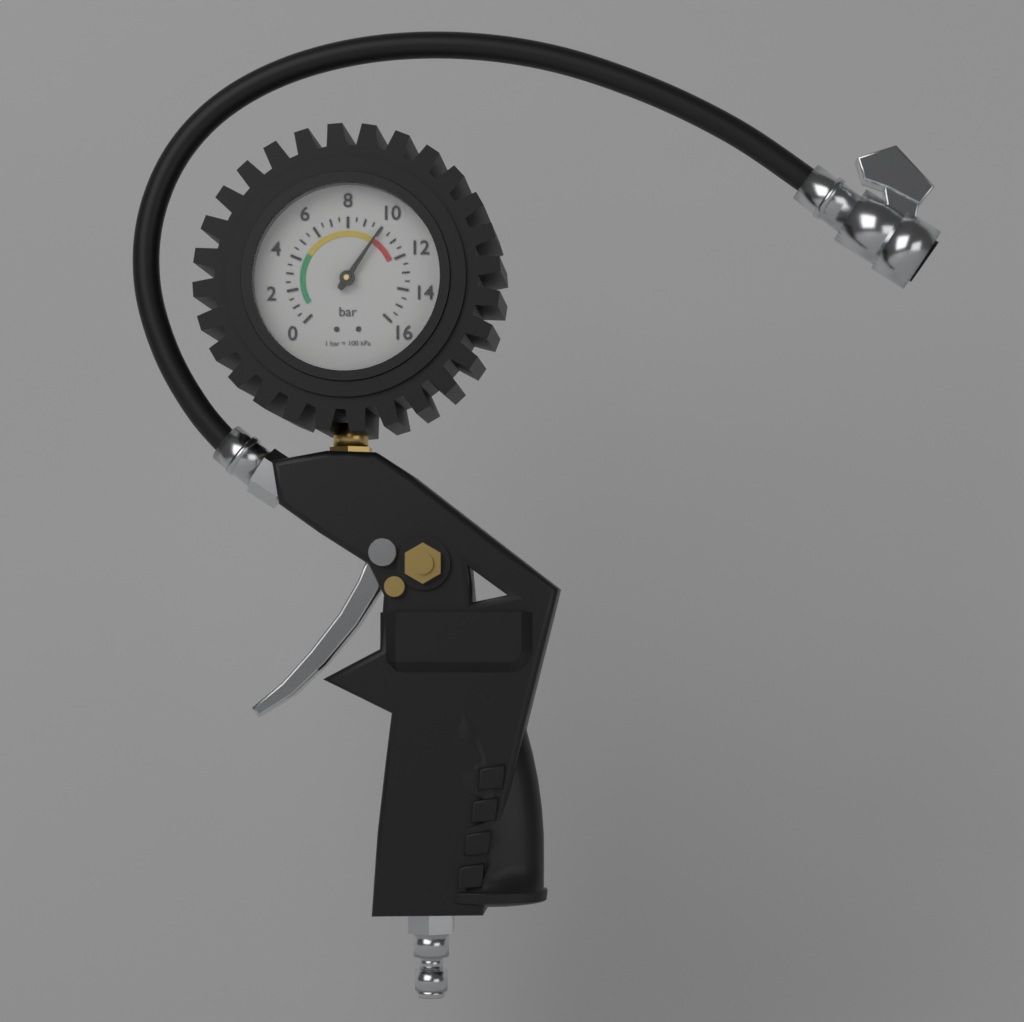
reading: 10.0 bar
